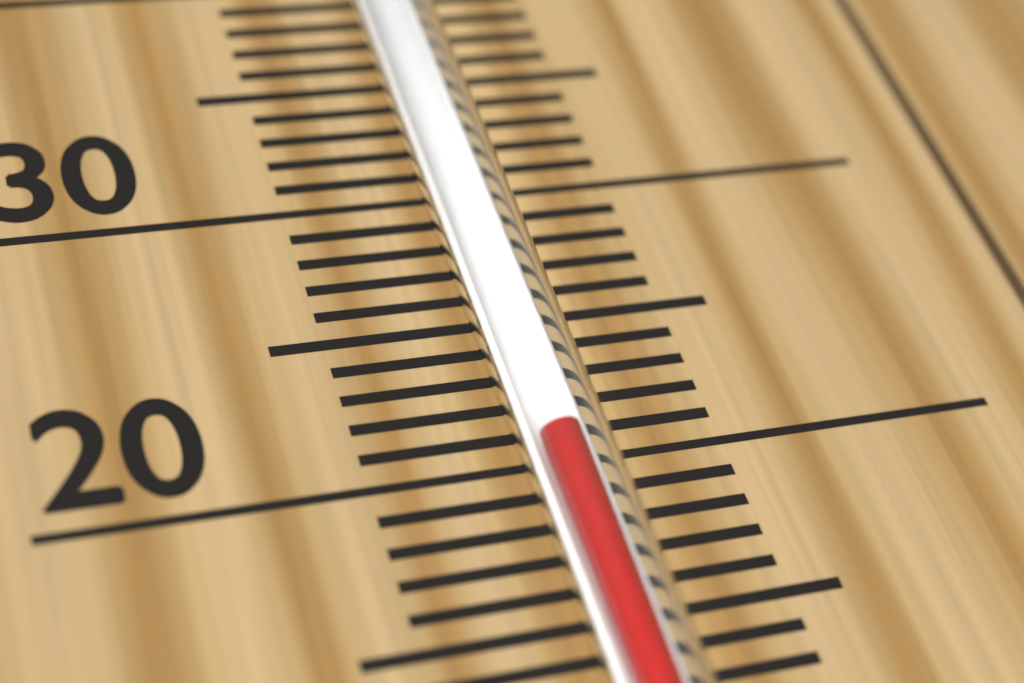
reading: 20 °C
